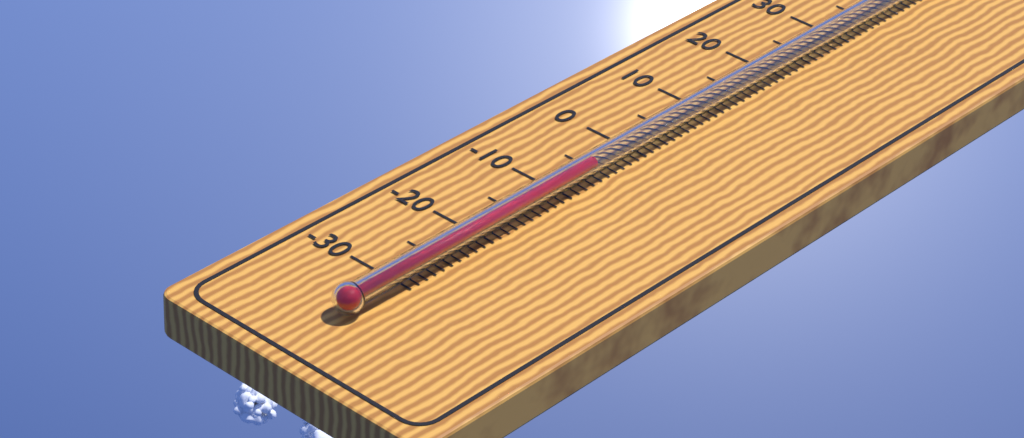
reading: -6 °C
